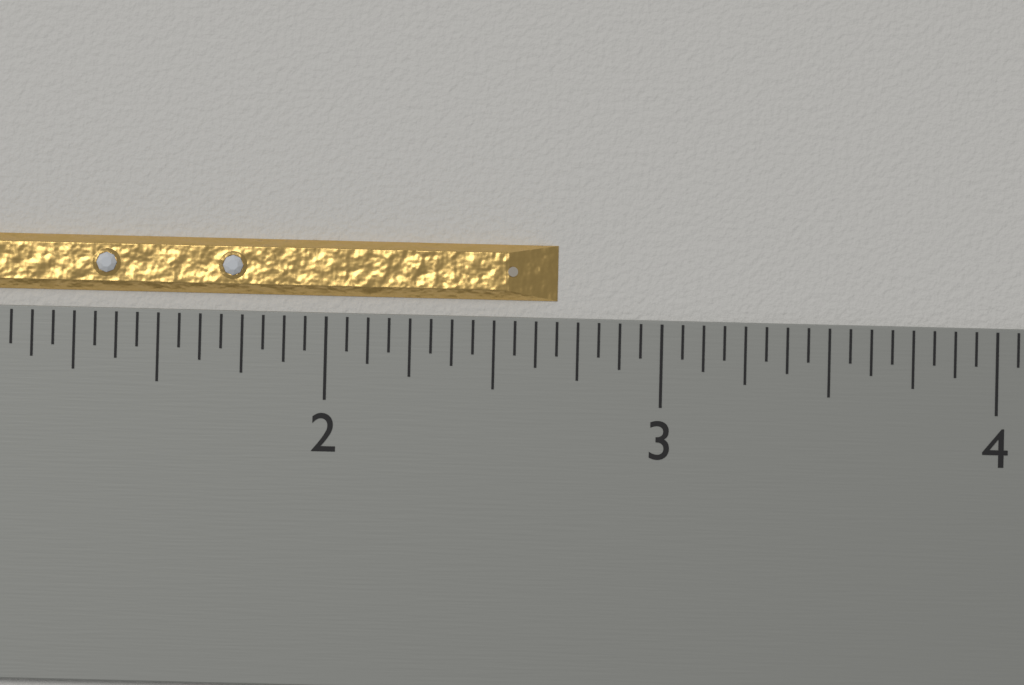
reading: 2.6875 inch
